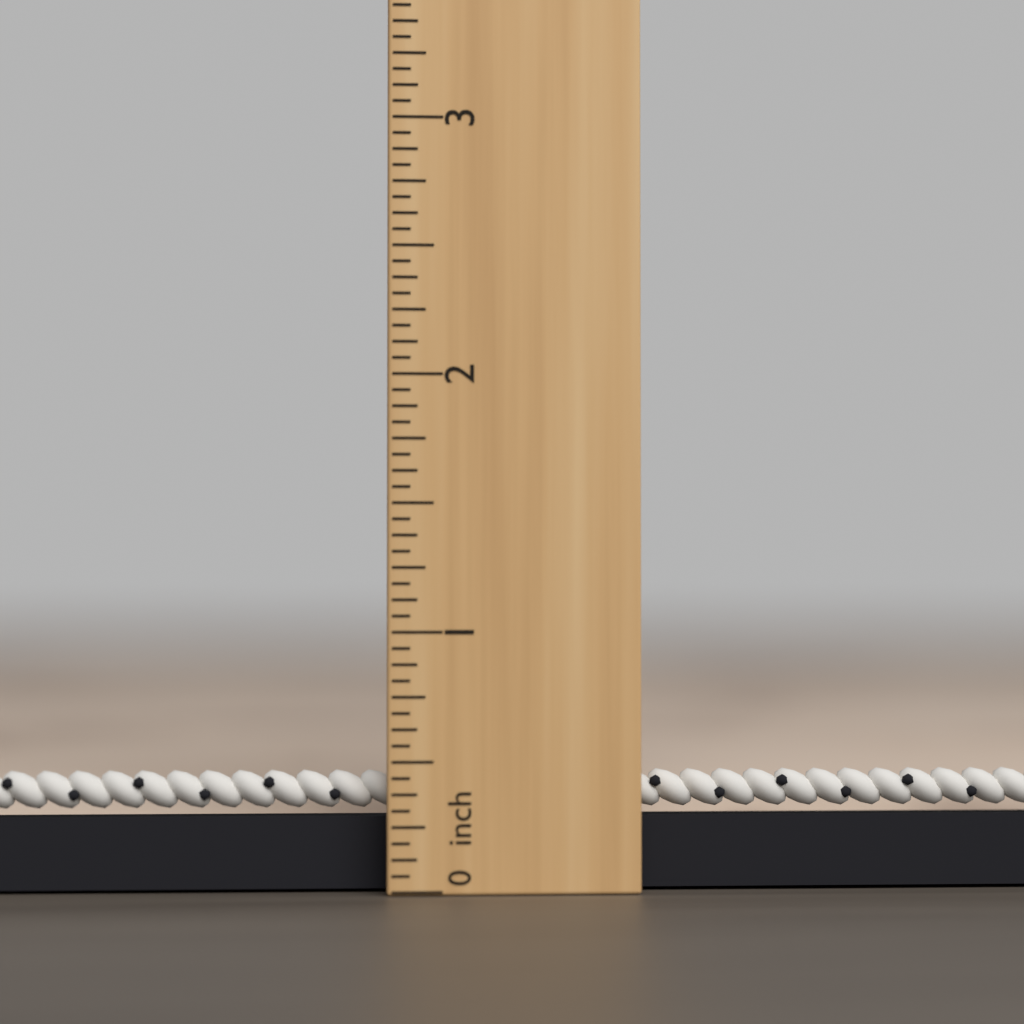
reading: 0.5625 inch
